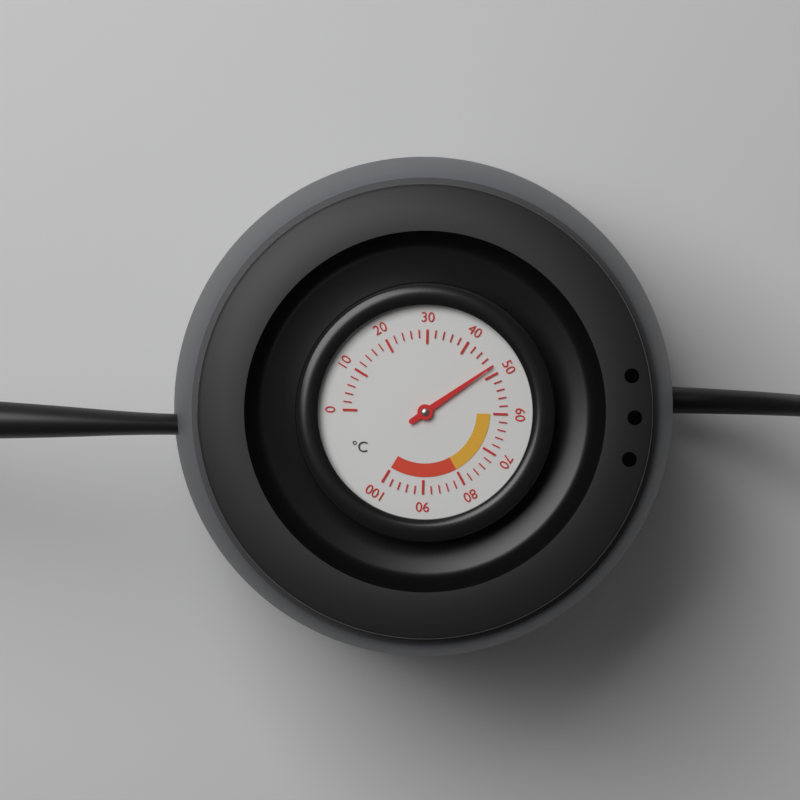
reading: 48 °C
